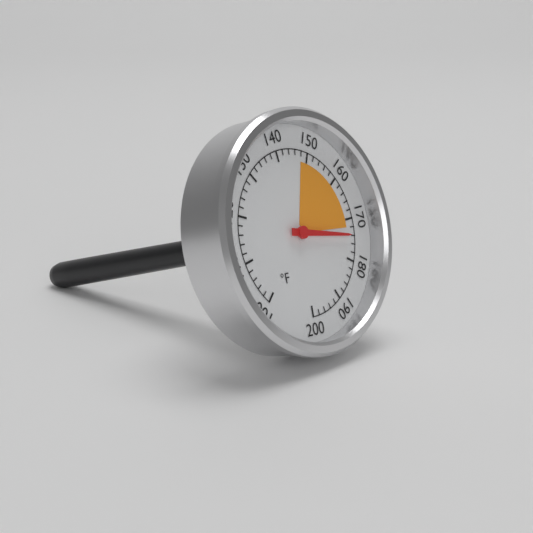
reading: 174 °F
